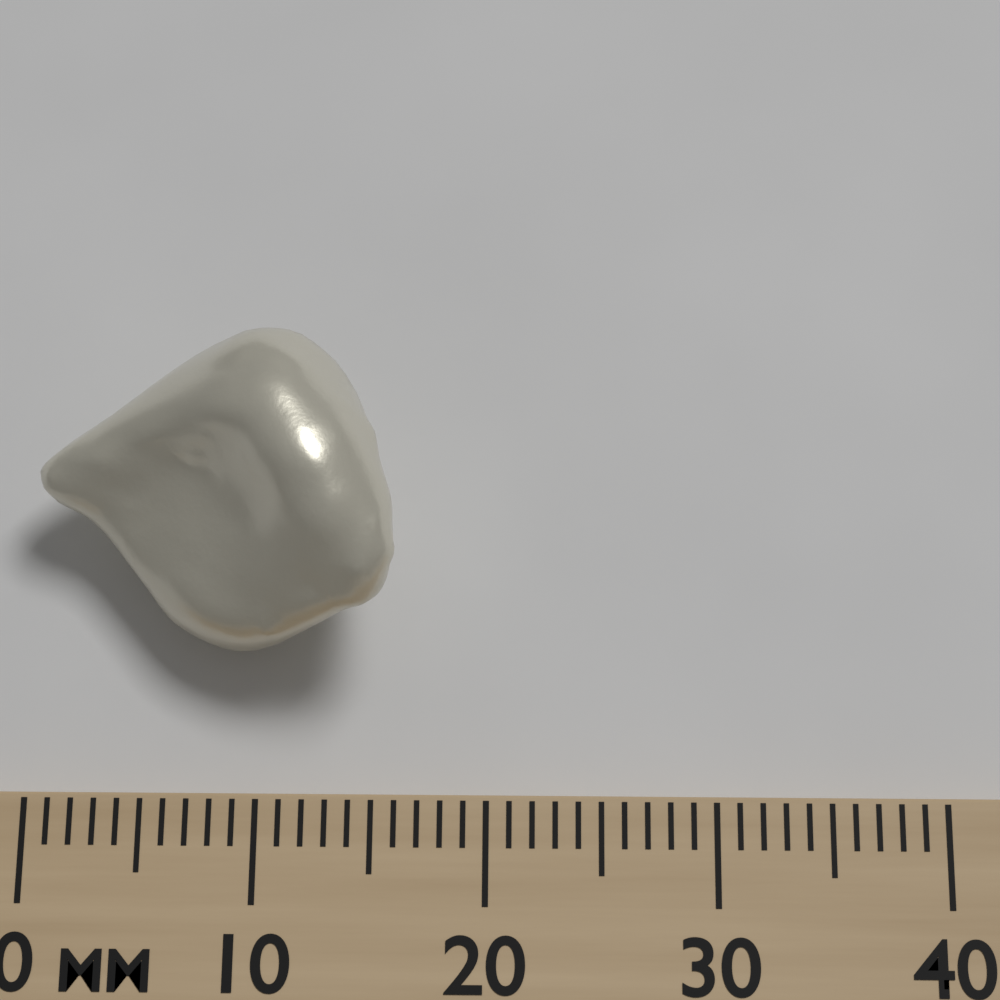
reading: 16 mm
